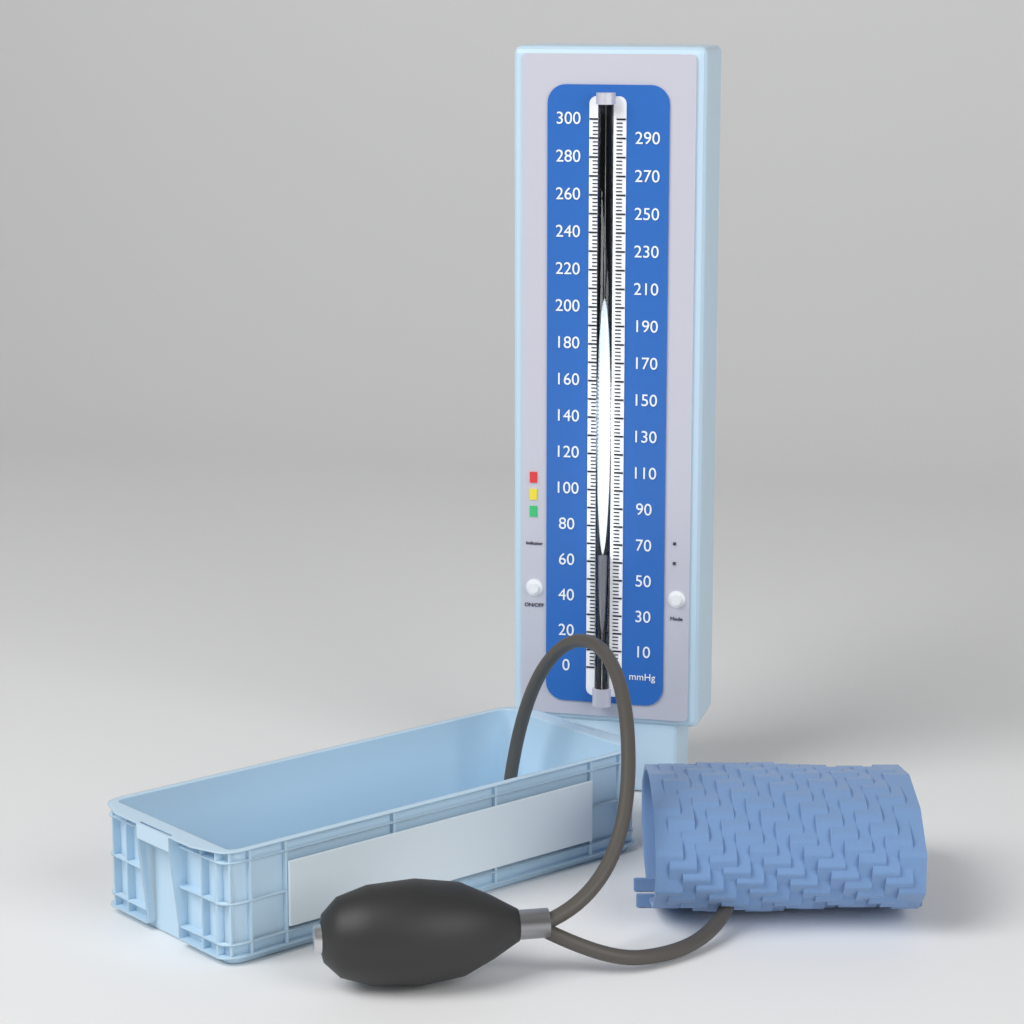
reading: 66 mmHg
